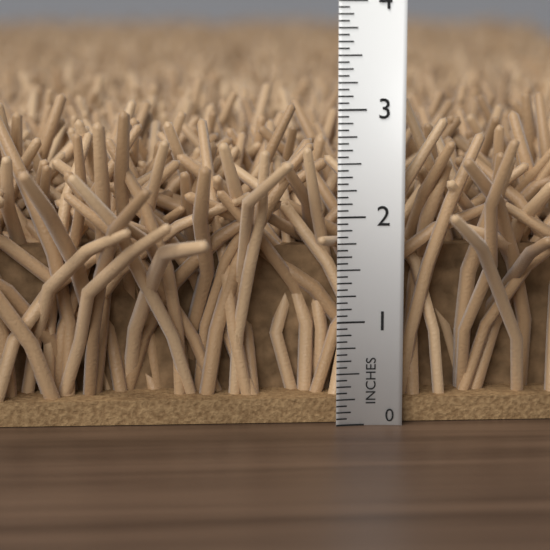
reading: 3.0625 in
